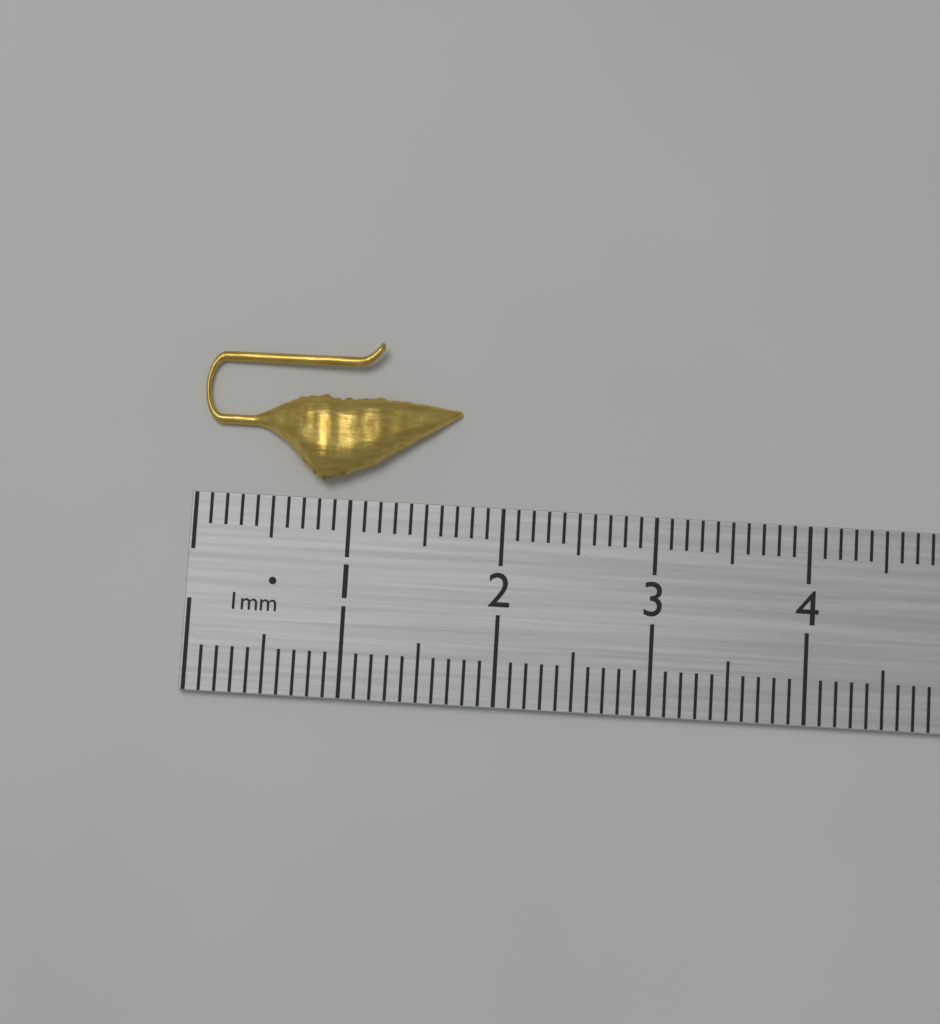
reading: 1.7 cm
